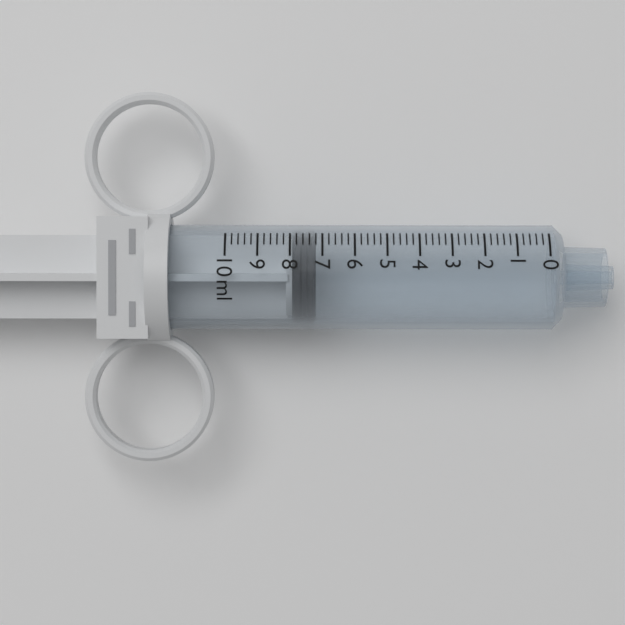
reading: 7.2 ml
